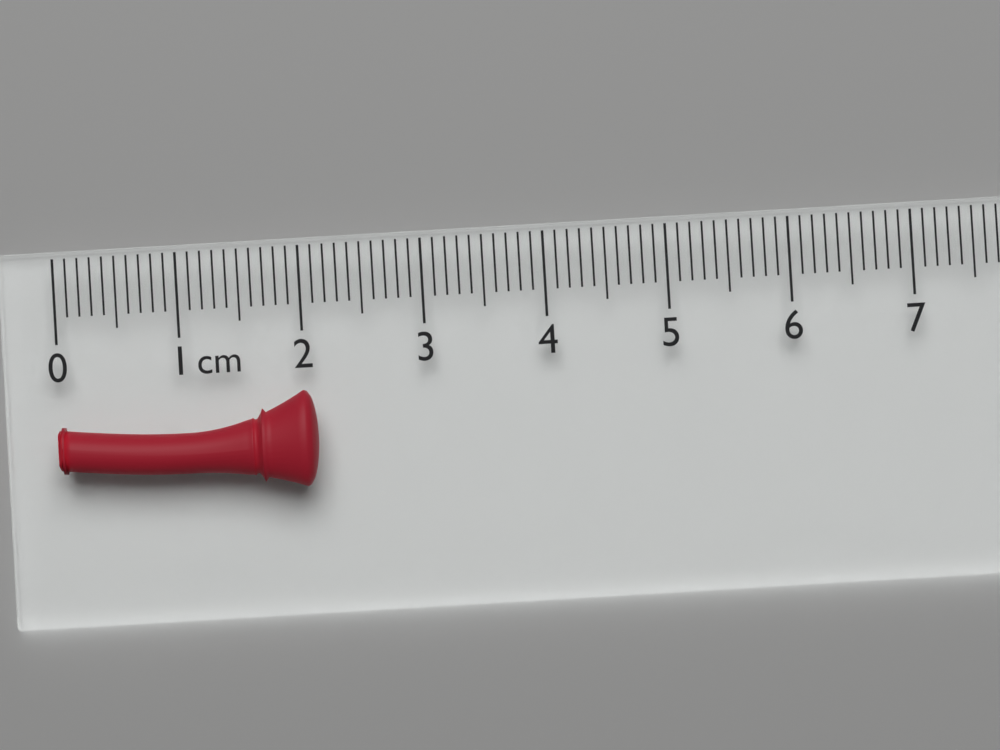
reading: 2.1 cm
